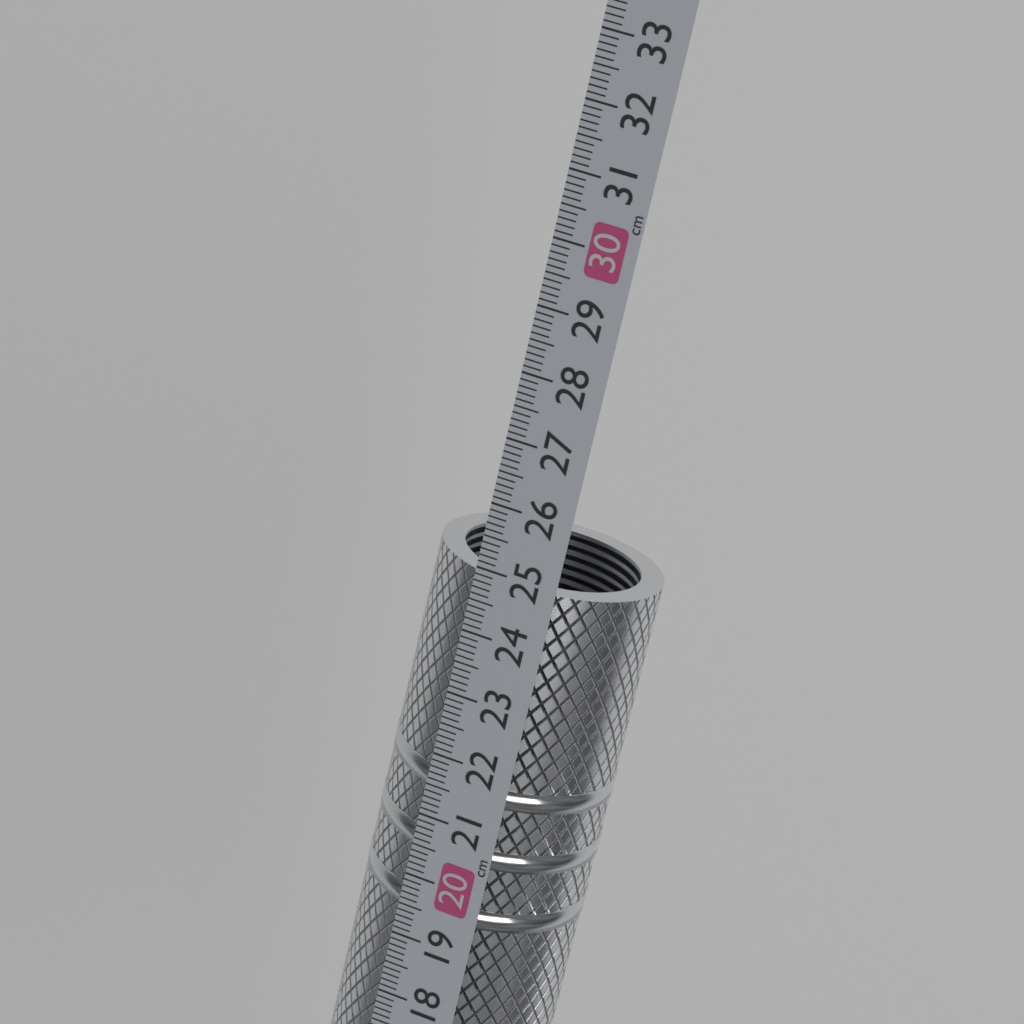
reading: 24.9 cm
